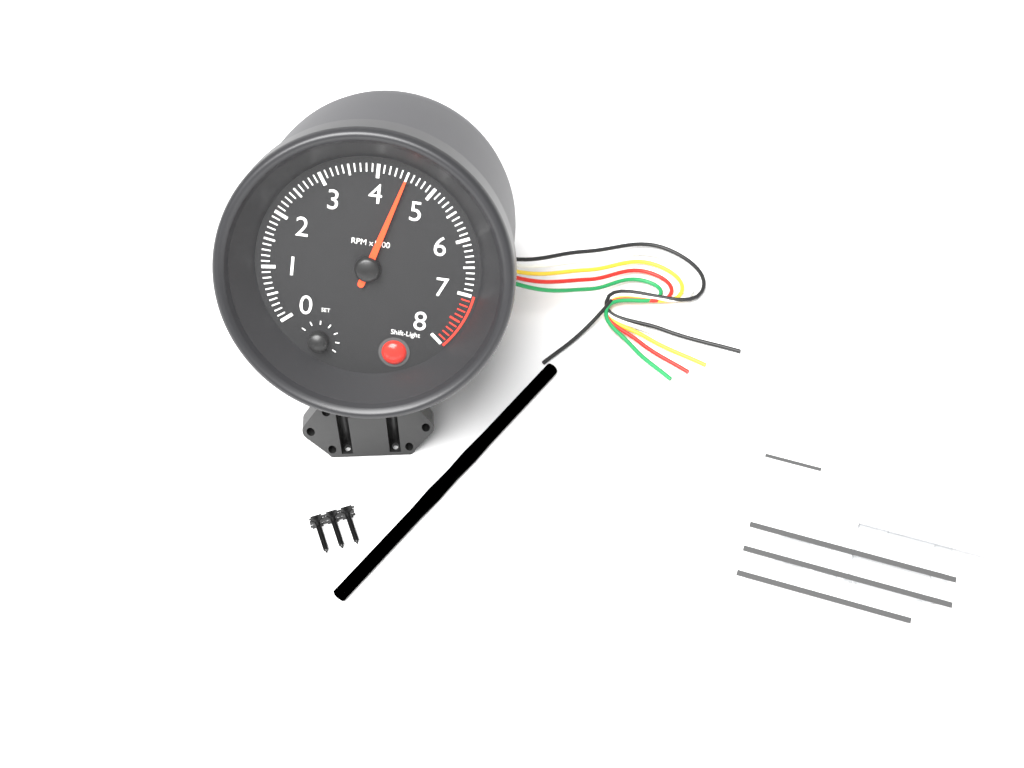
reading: 4500 RPM
